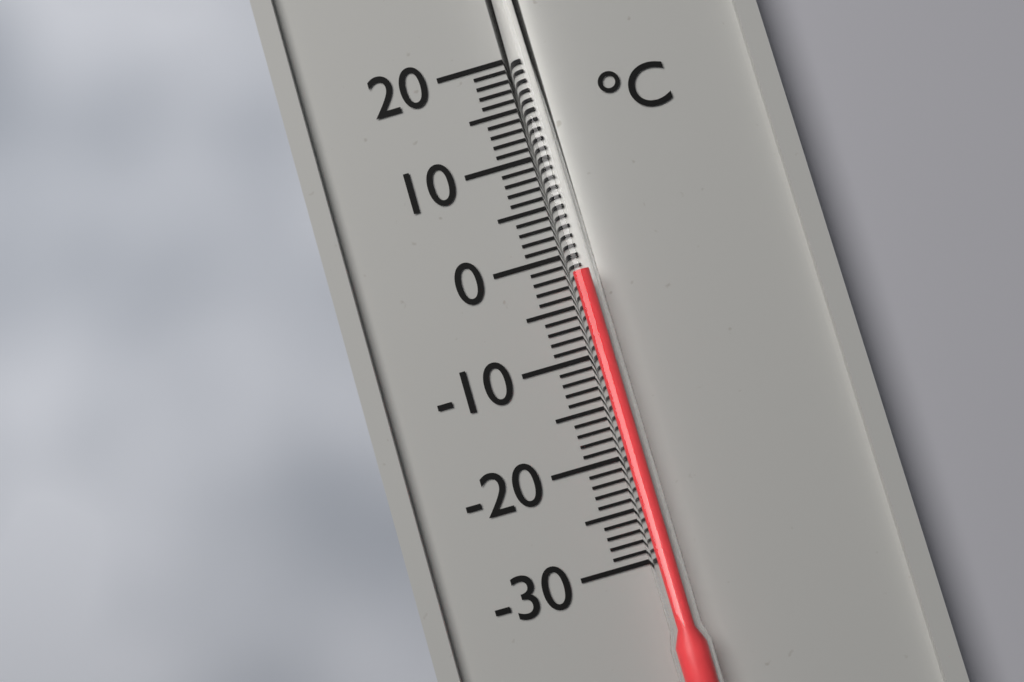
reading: -2 °C
